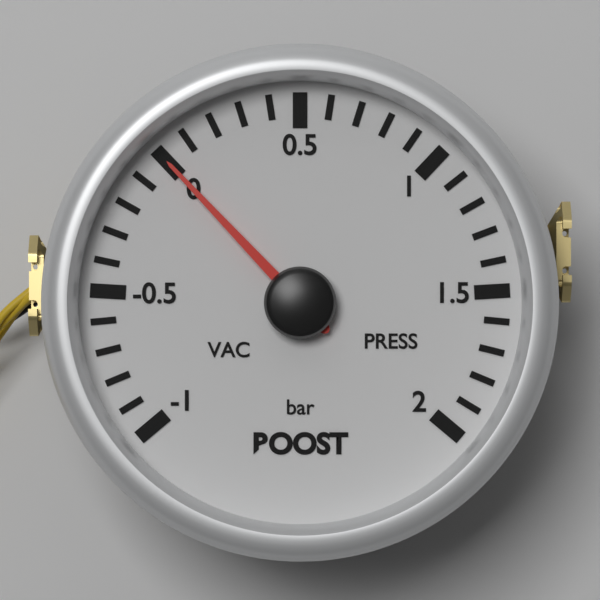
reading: 0.0 bar
